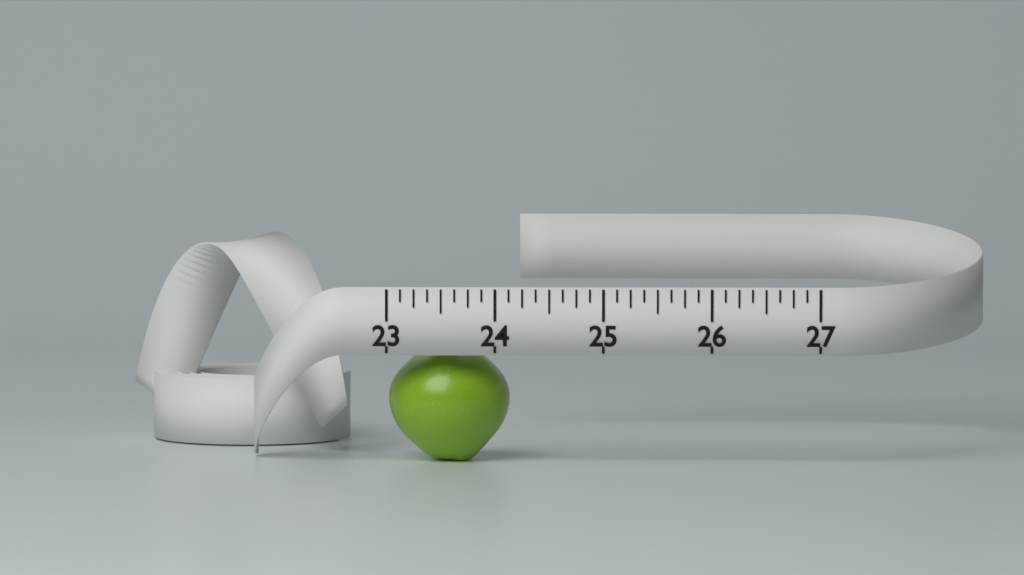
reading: 24.125 (no unit)
